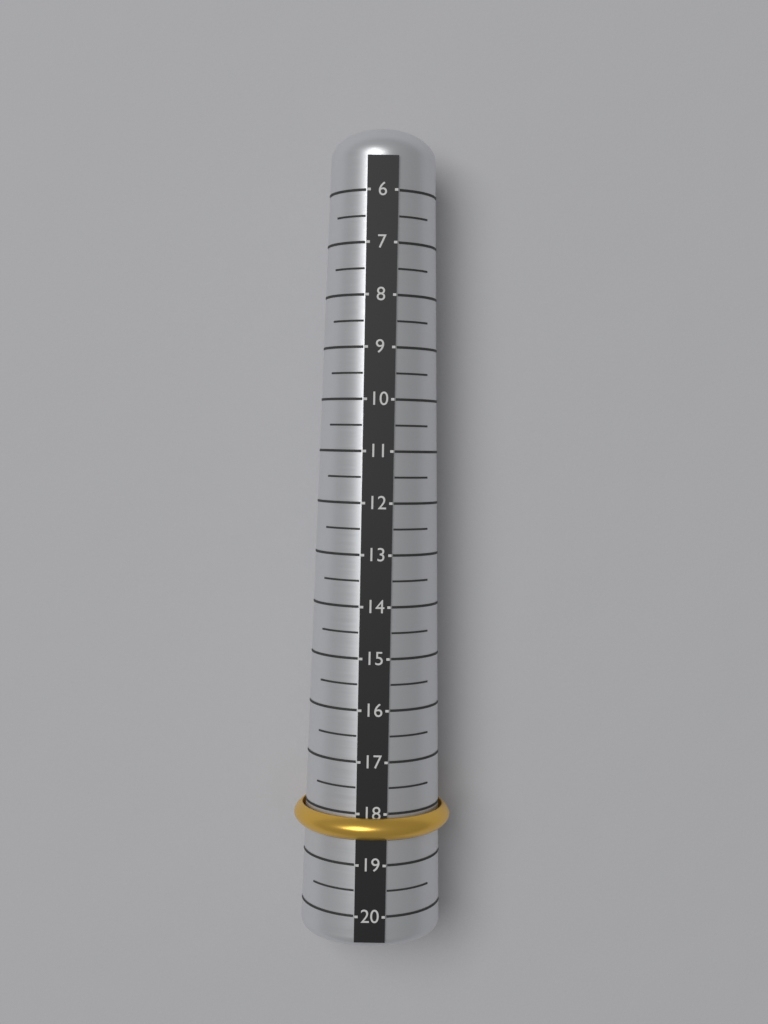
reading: 18.5 (no unit)
